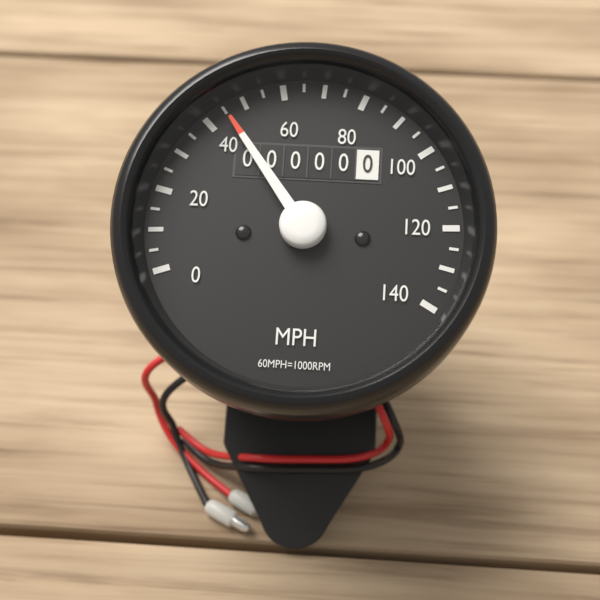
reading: 45 MPH
